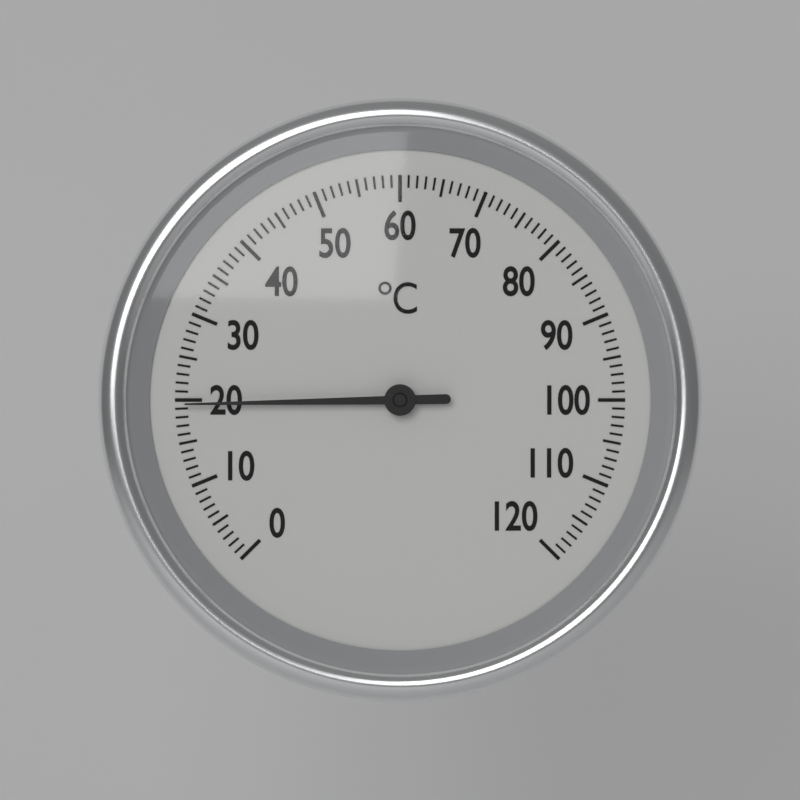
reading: 19.5 °C
